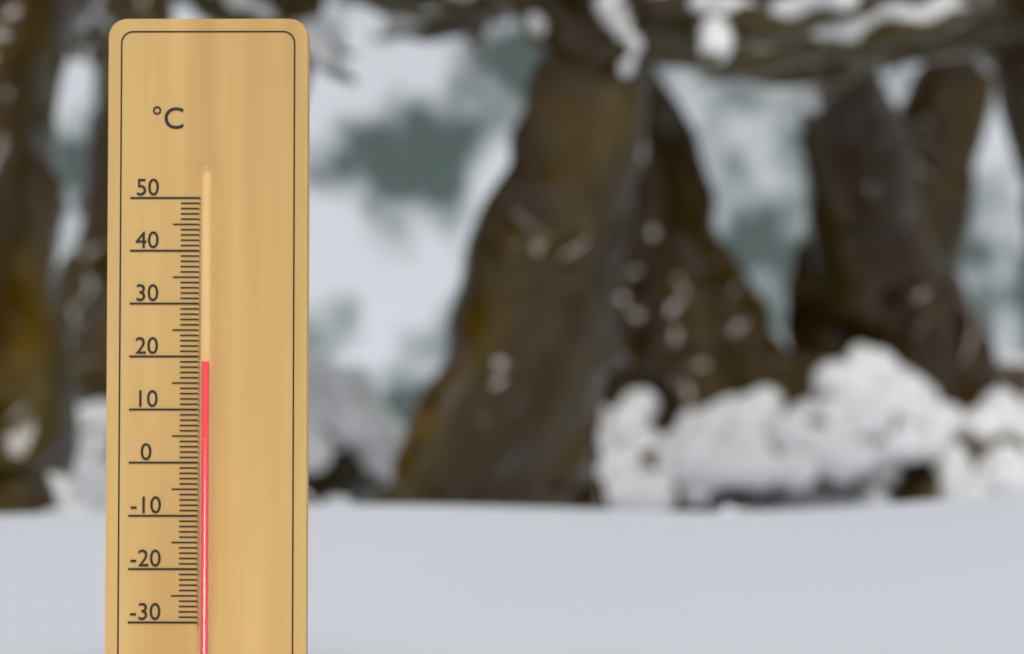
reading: 19 °C
